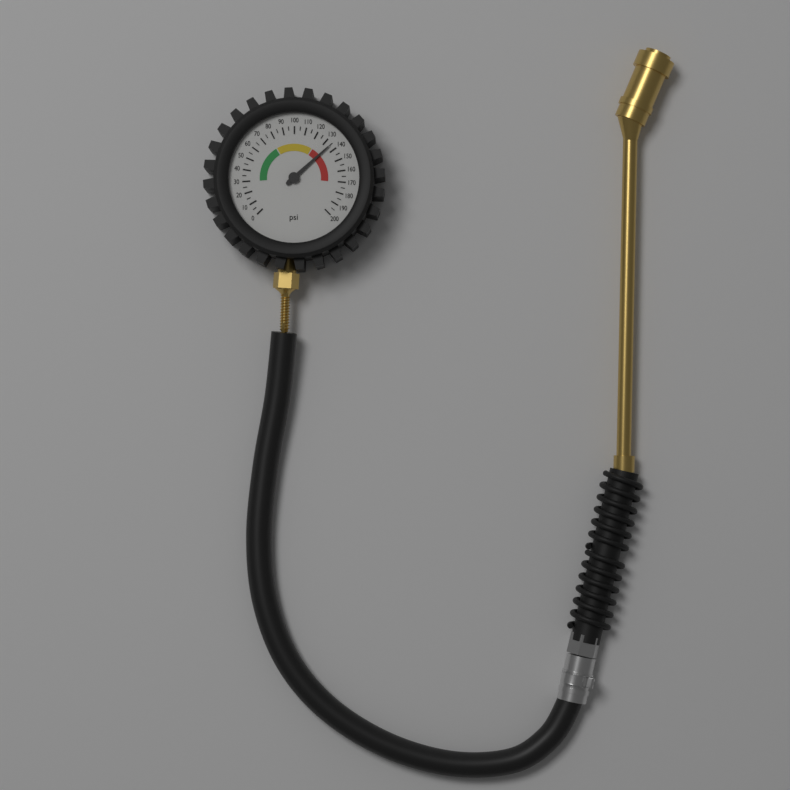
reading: 135 psi
